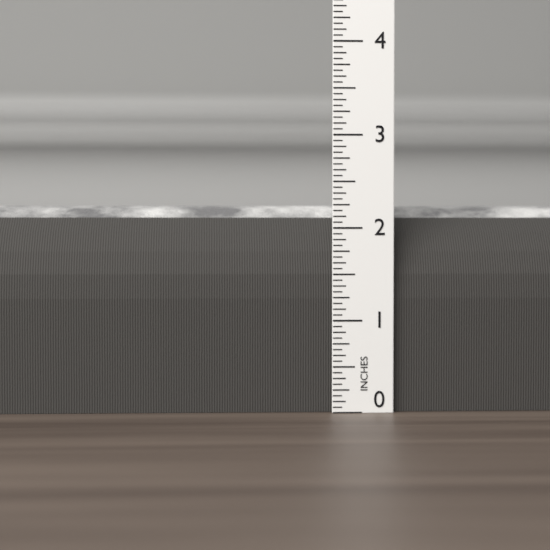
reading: 2.2500 in
